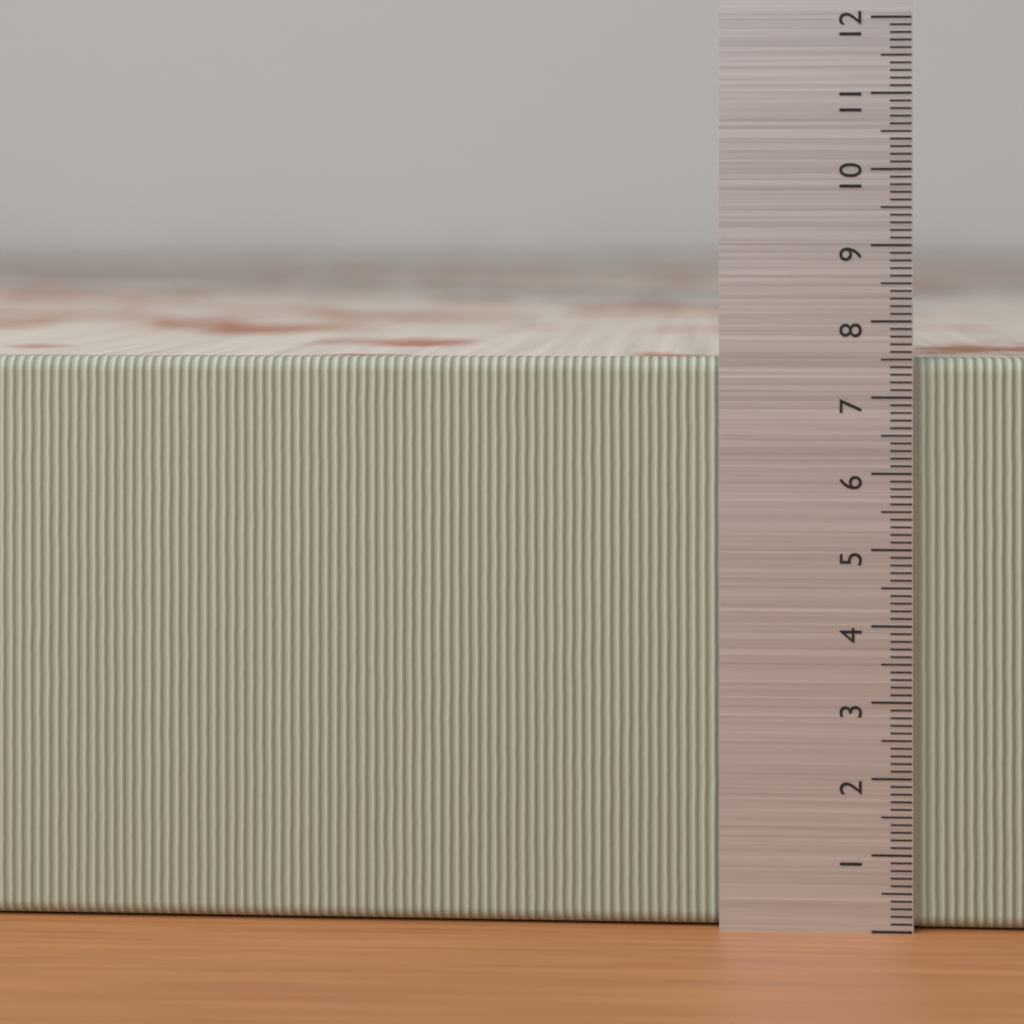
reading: 7.5 (no unit)
